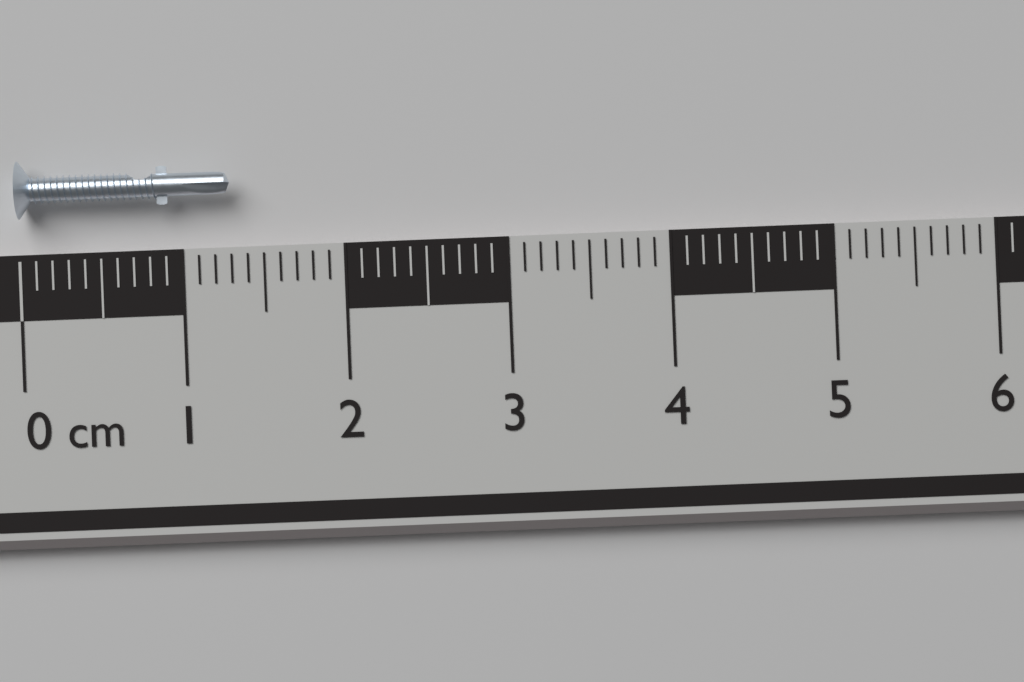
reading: 1.3 cm
